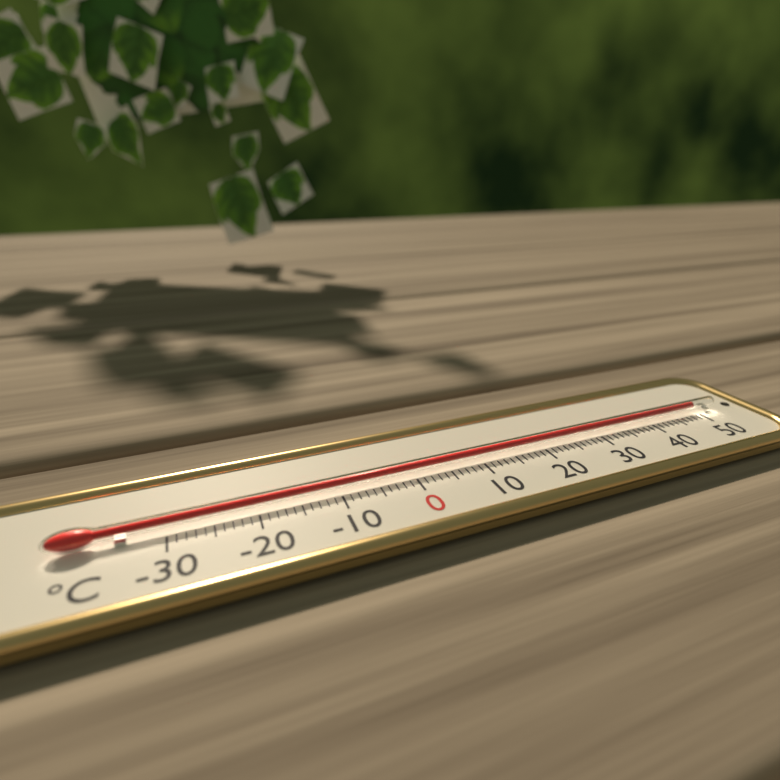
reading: 49 °C
